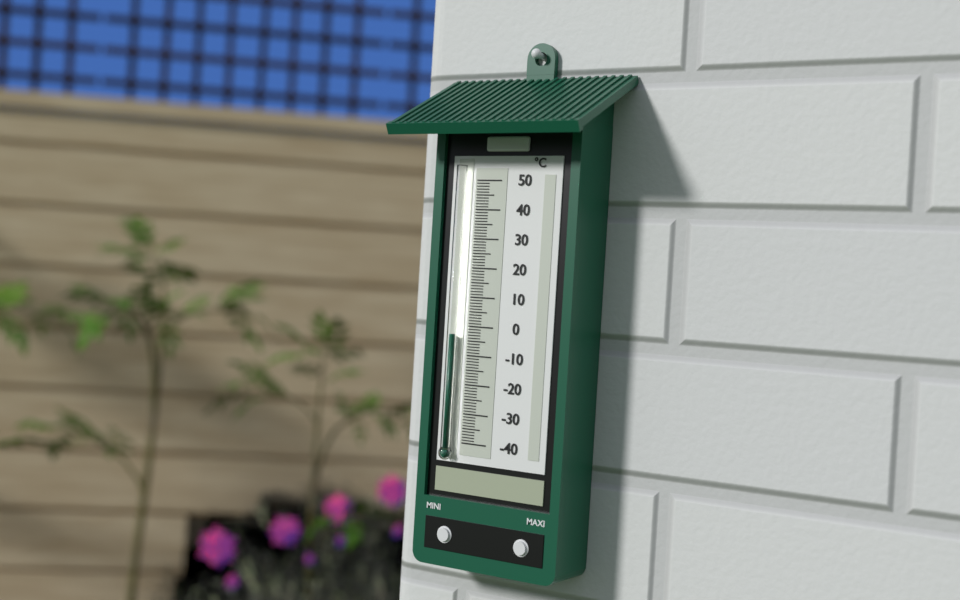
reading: -3 °C
